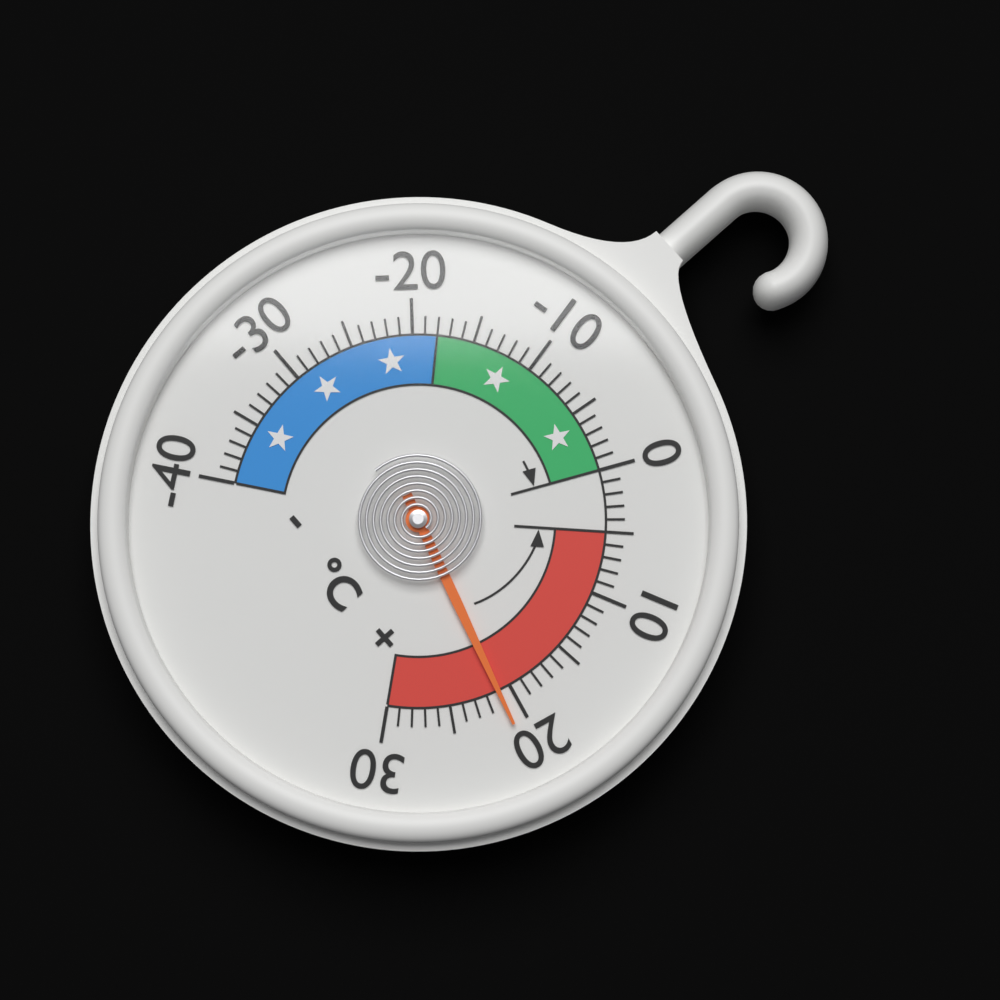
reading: 21 °C
